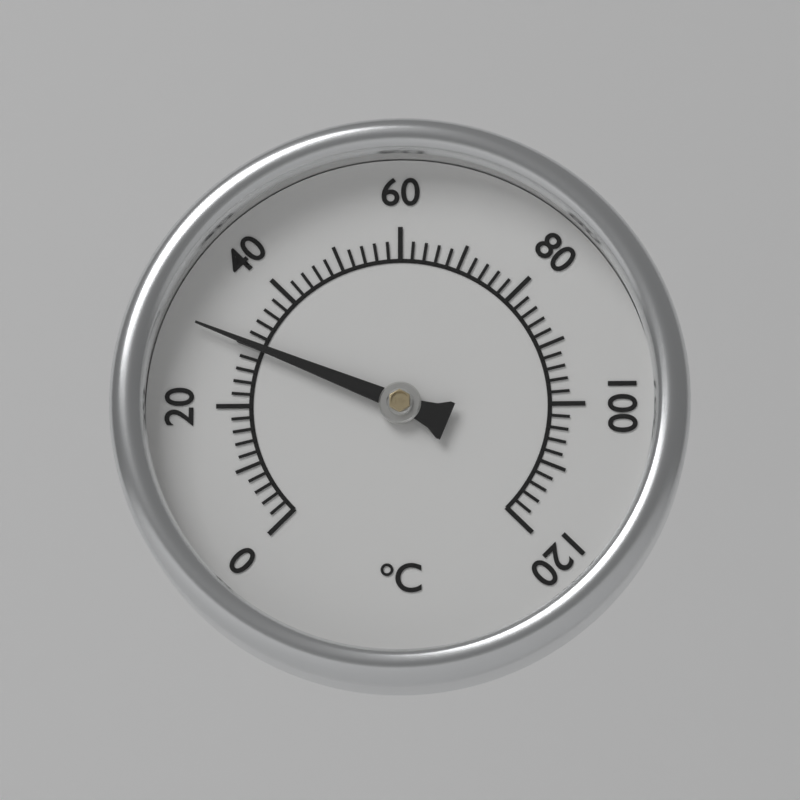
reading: 30 °C
